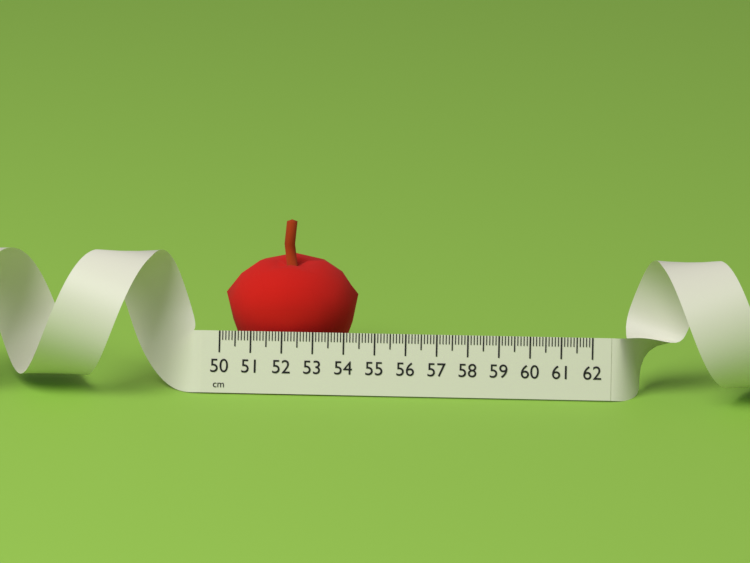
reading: 54.3 cm
